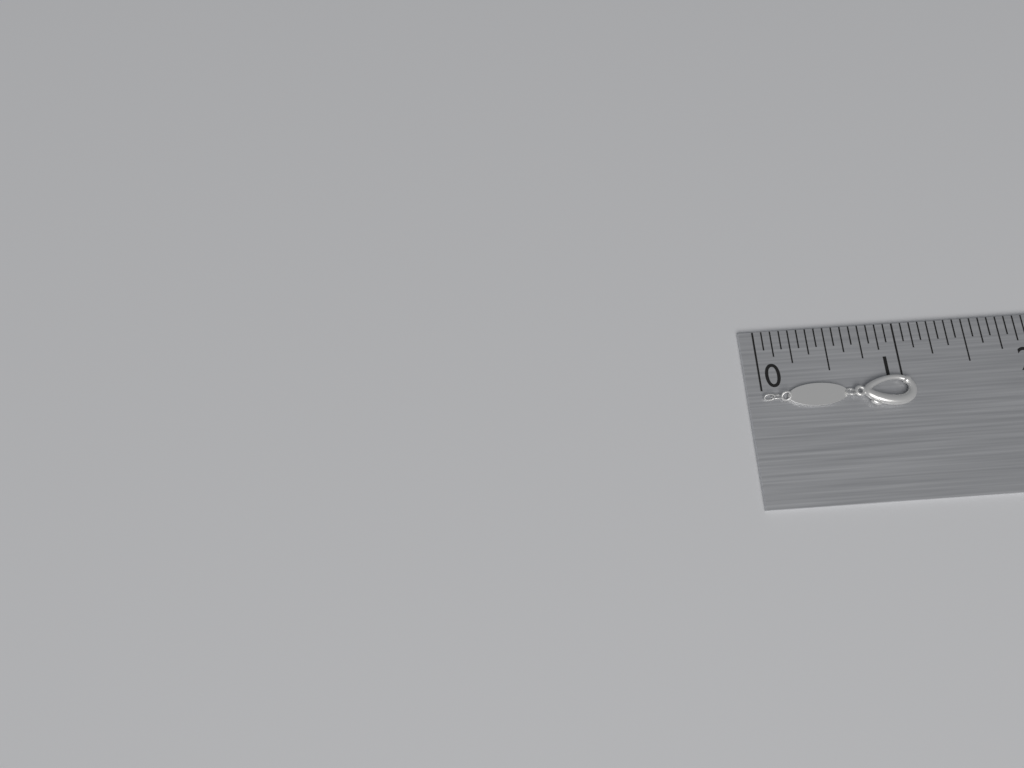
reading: 1.0625 in
